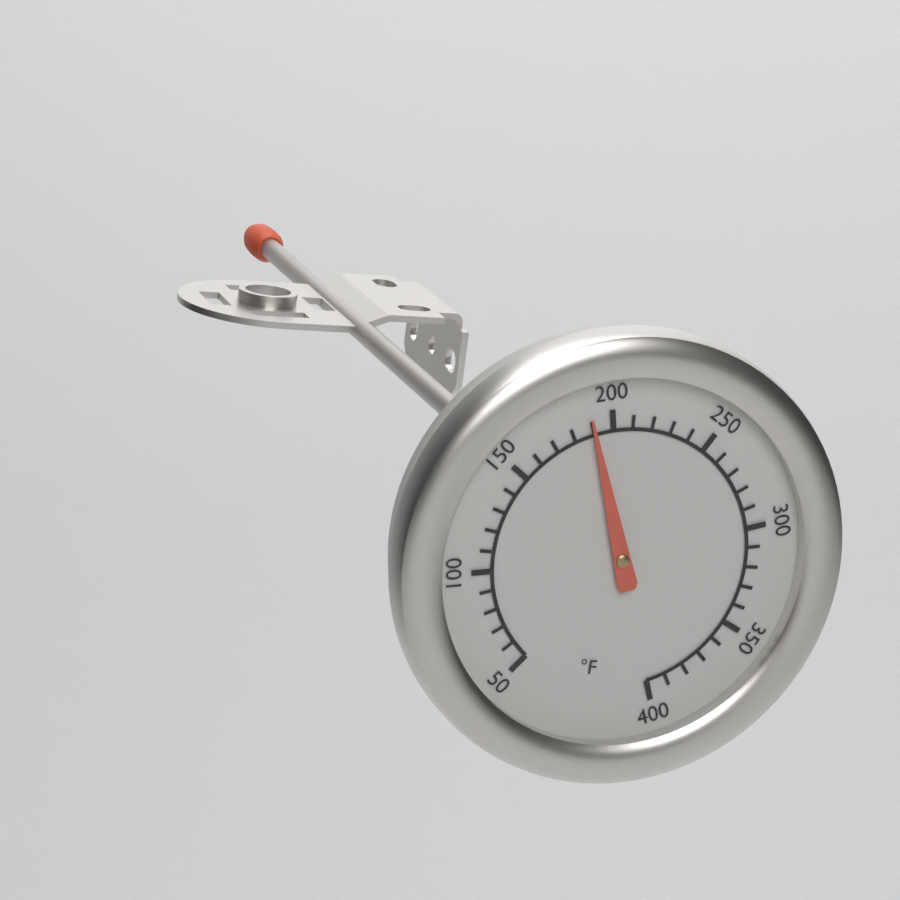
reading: 190 °F
